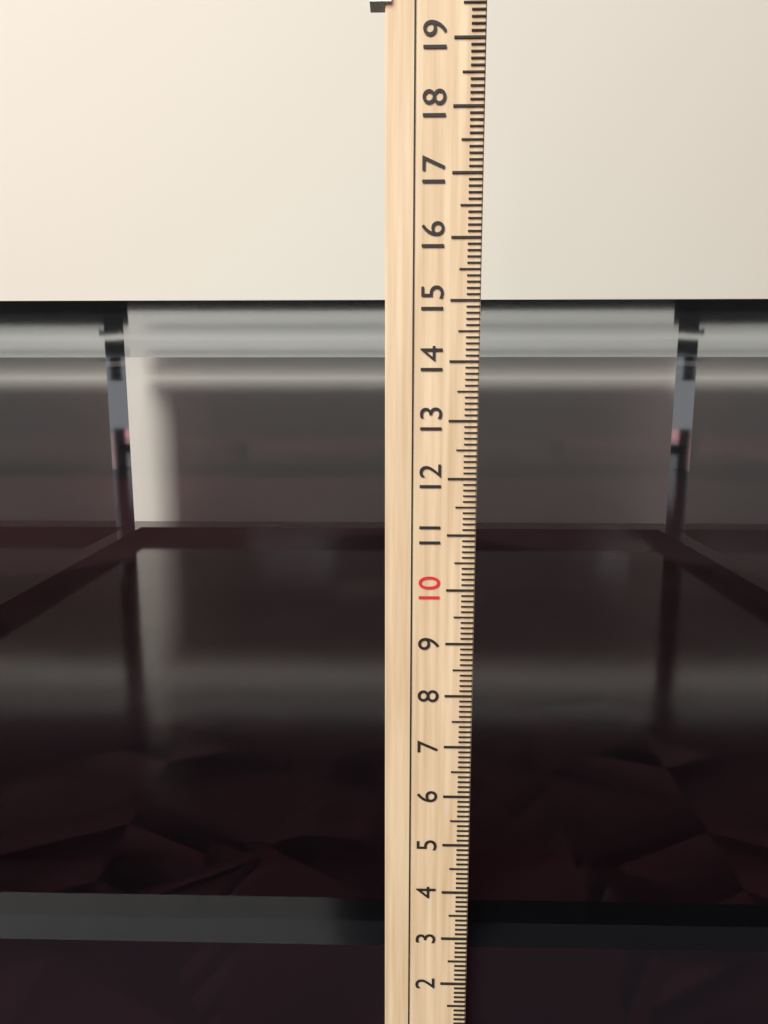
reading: 15.1 cm
